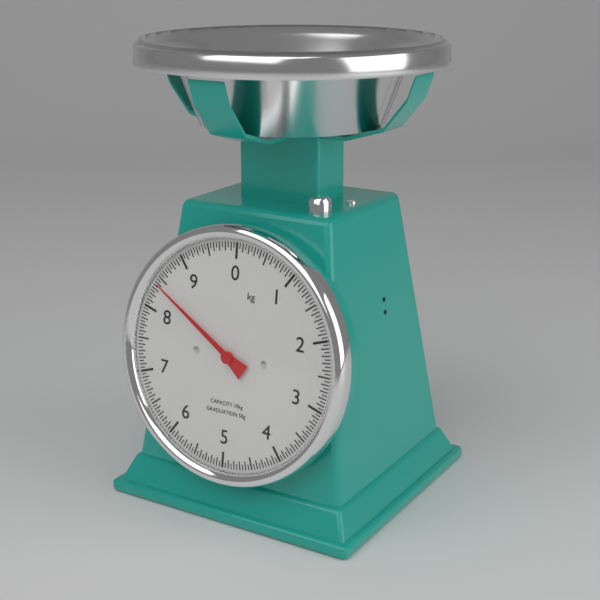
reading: 8.40 kg
